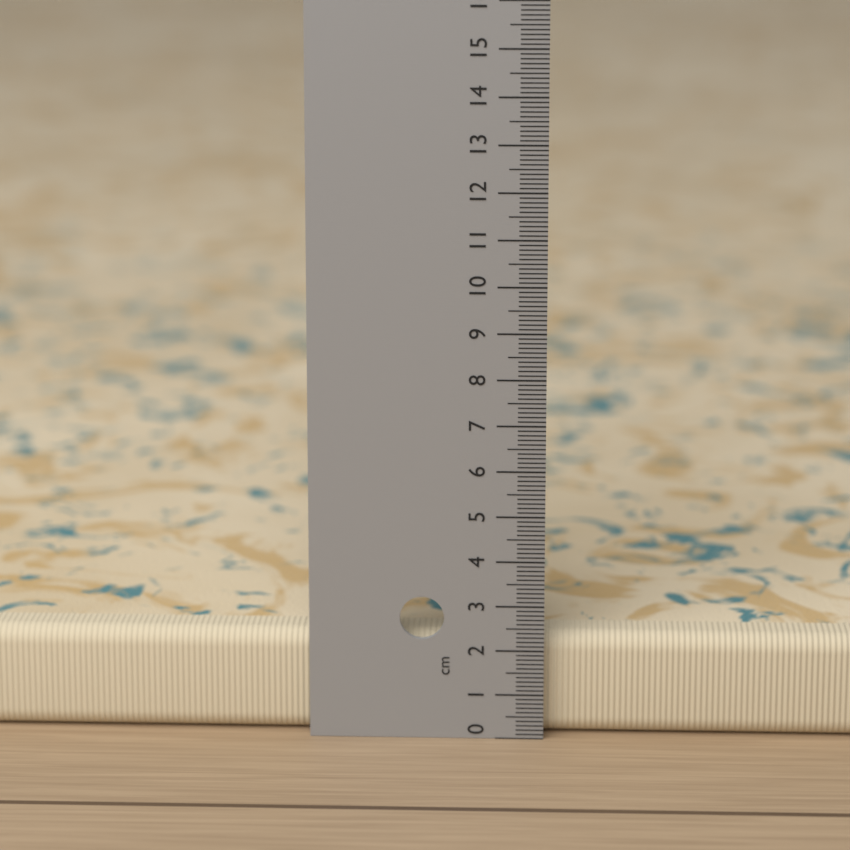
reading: 2.3 cm
